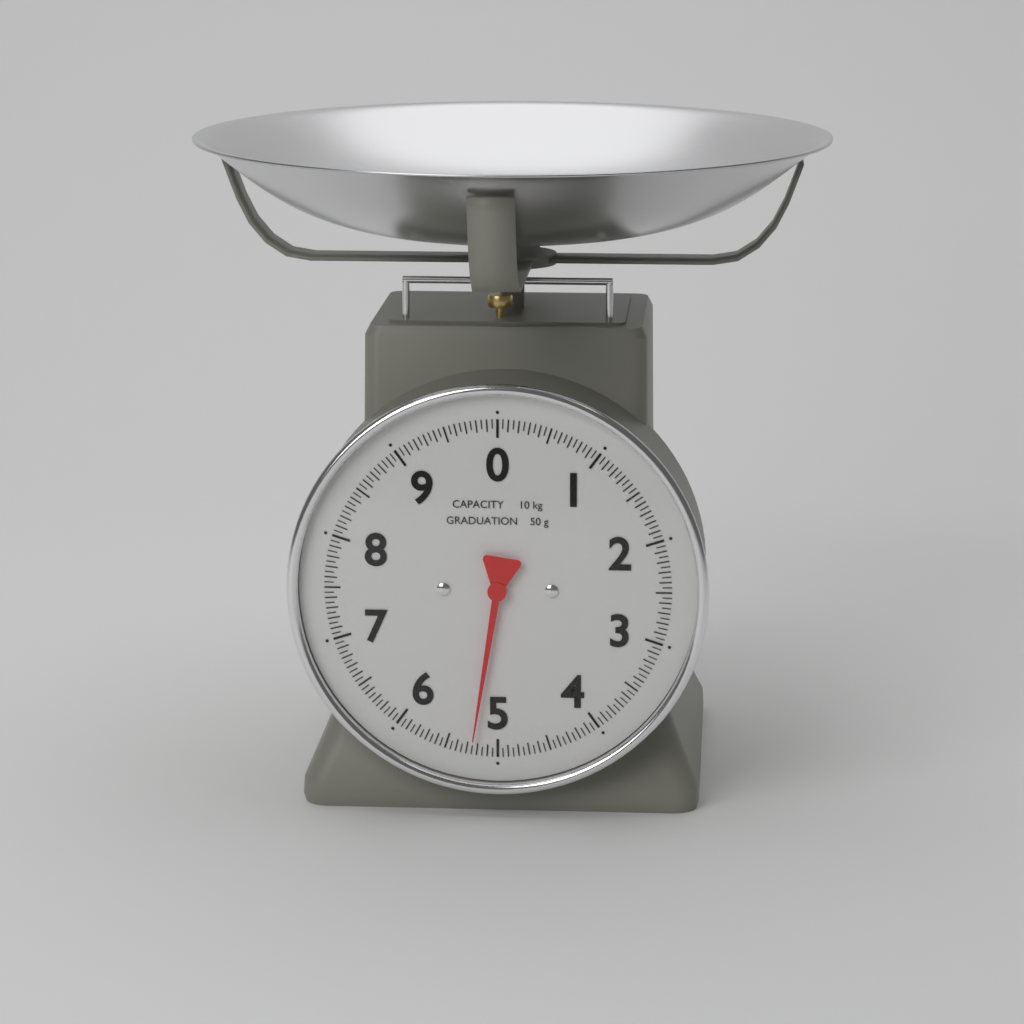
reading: 5.25 kg
